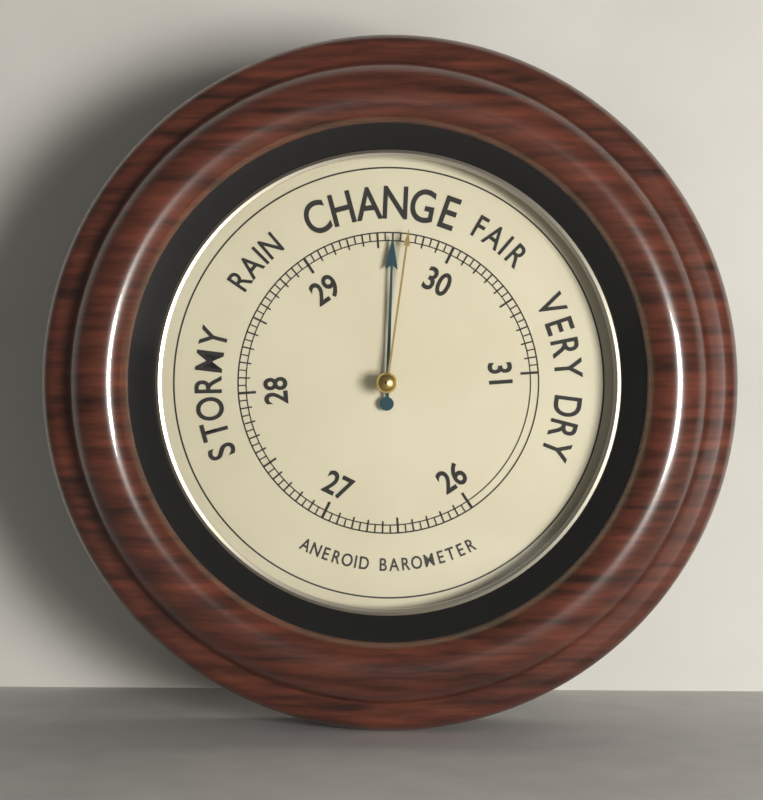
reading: 29.60 (no unit)
